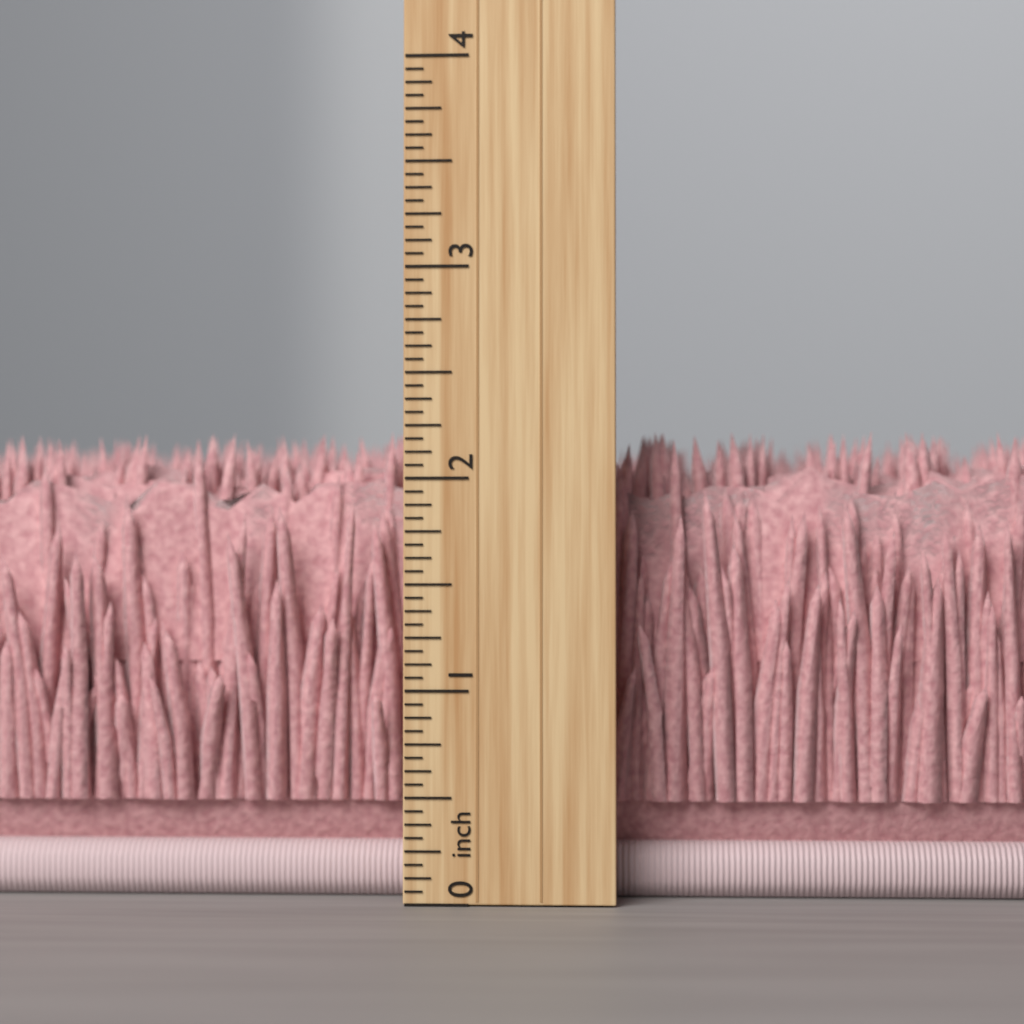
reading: 2.2500 inch
